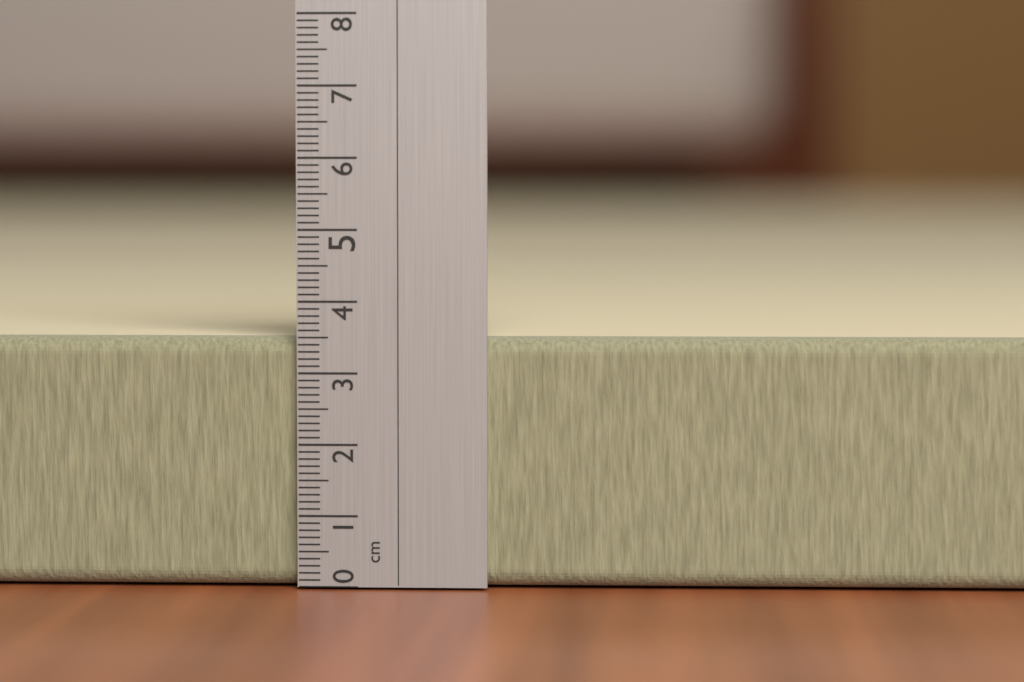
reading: 3.5 cm
